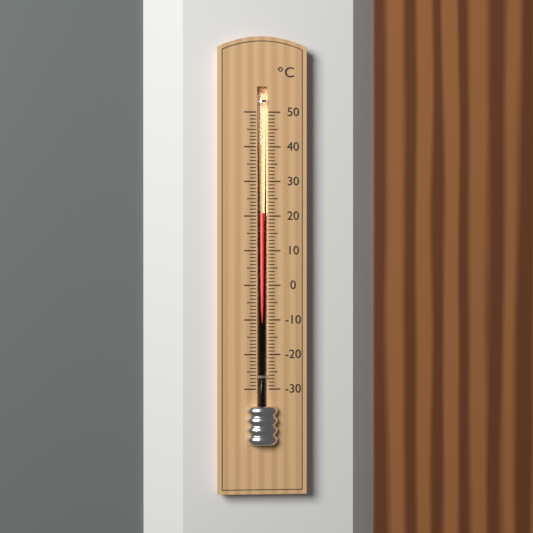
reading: 21 °C
